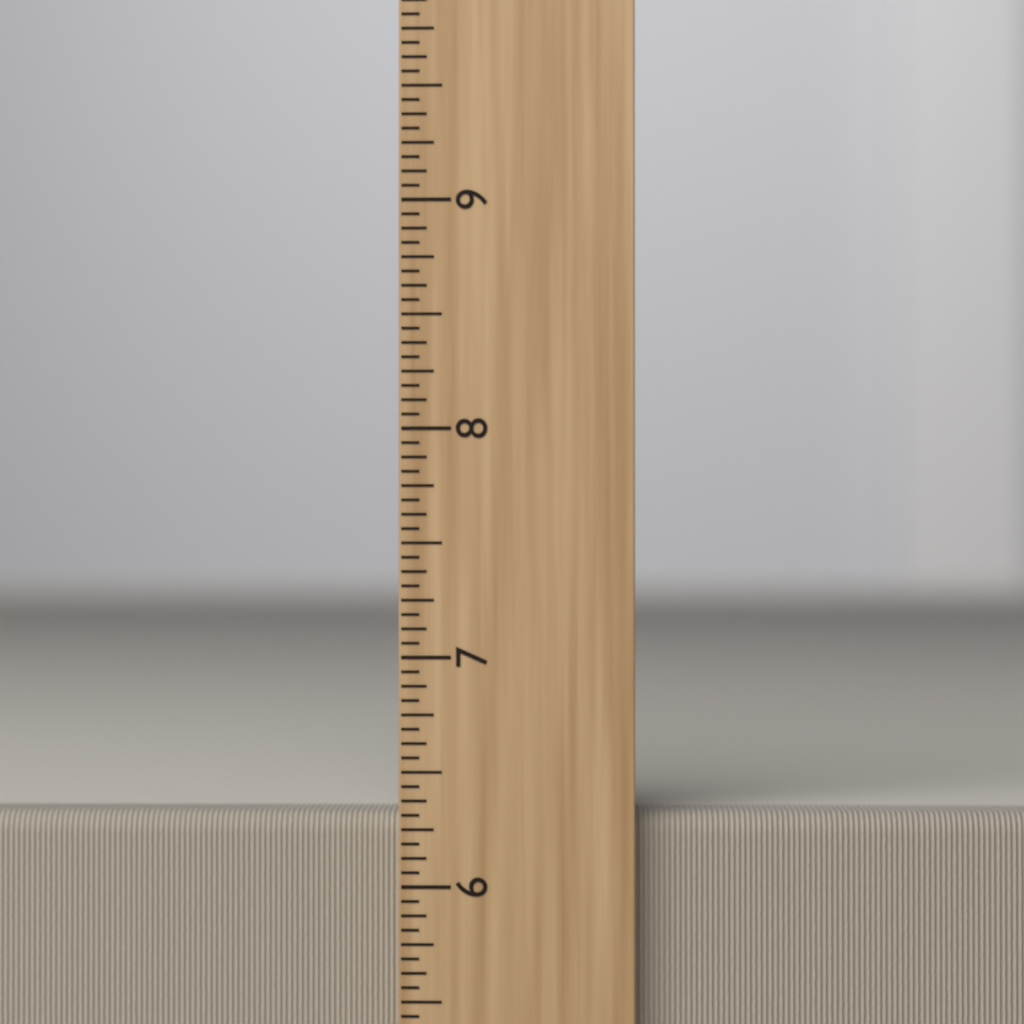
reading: 6.3125 inch
